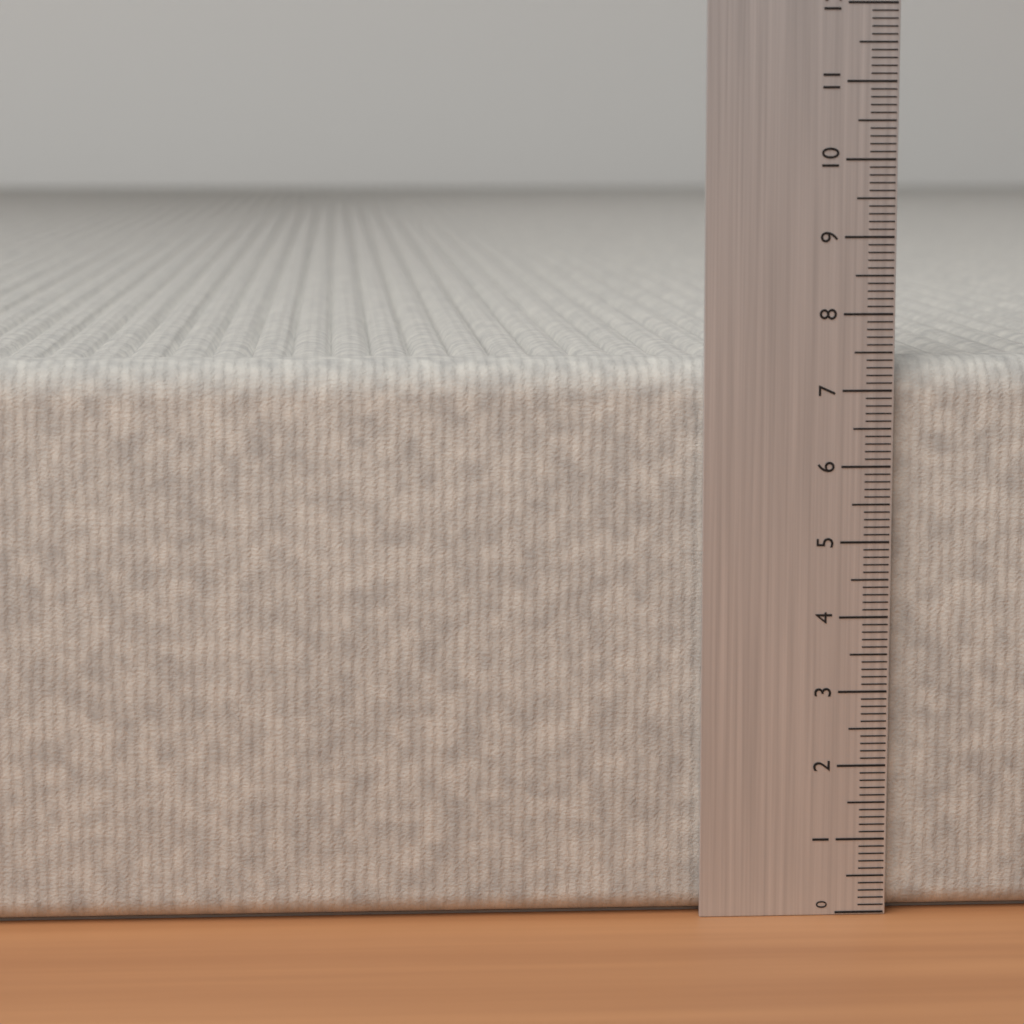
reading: 7.4 (no unit)
